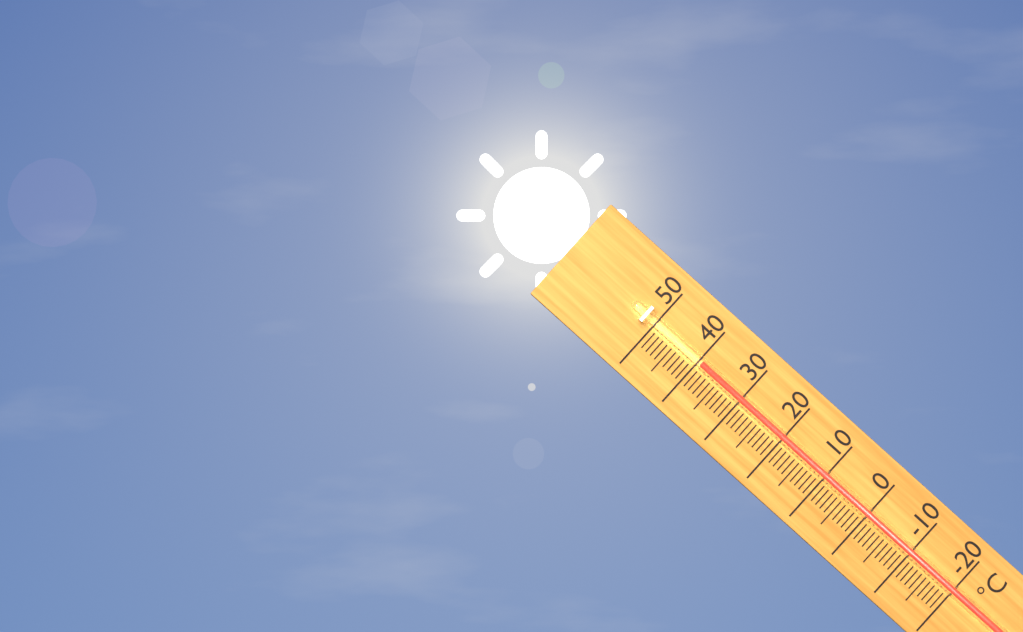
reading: 39.5 °C
